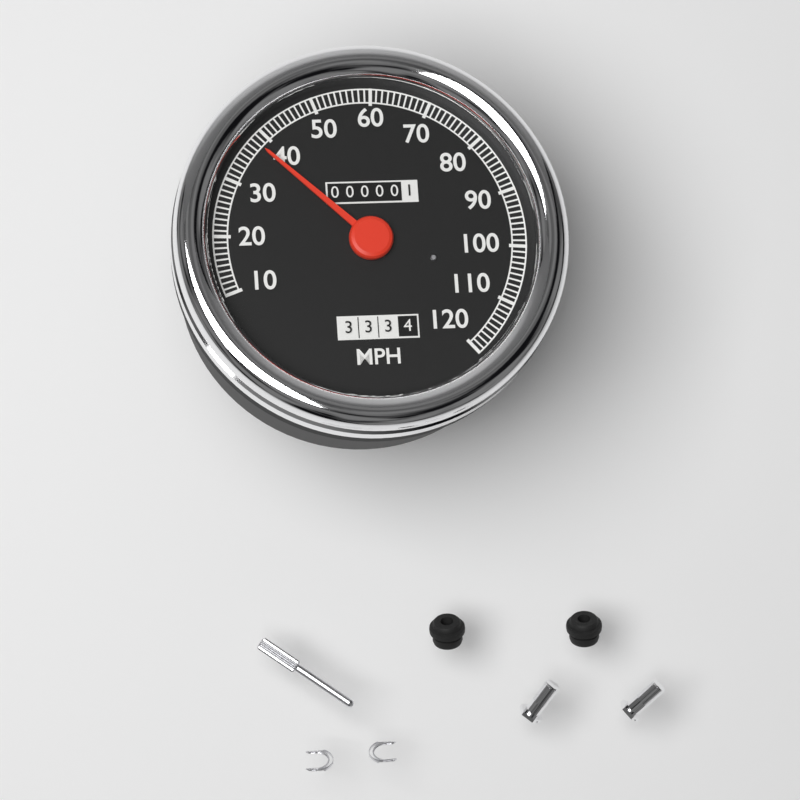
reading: 38 MPH
